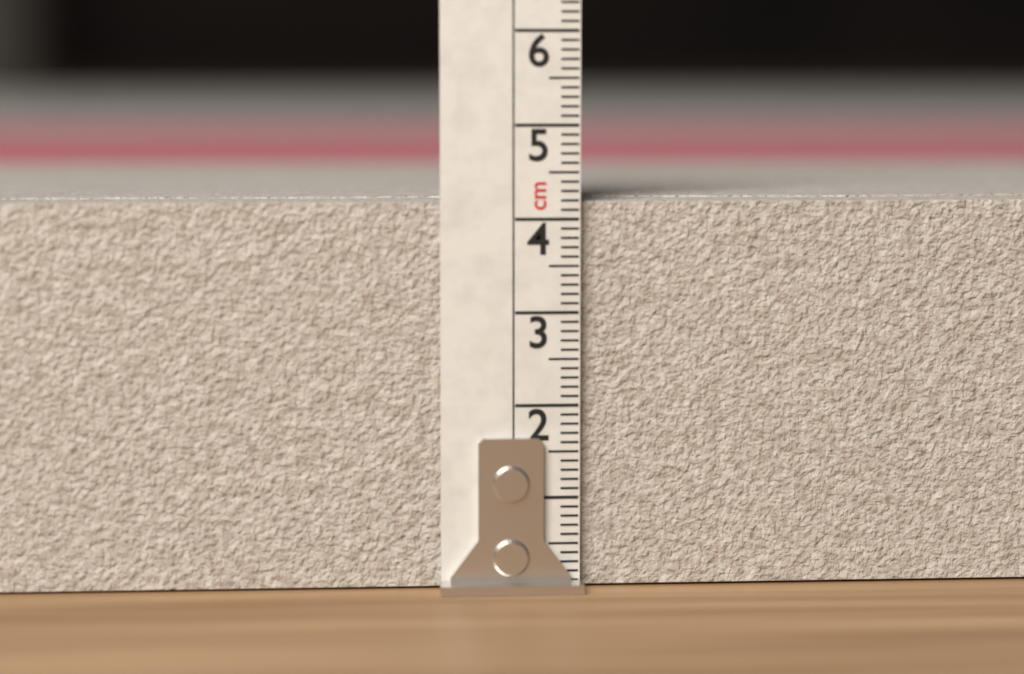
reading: 4.2 cm
